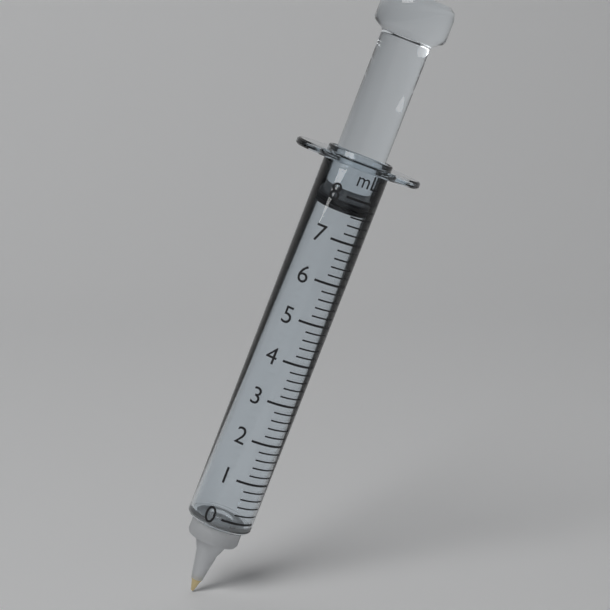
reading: 7.6 ml
